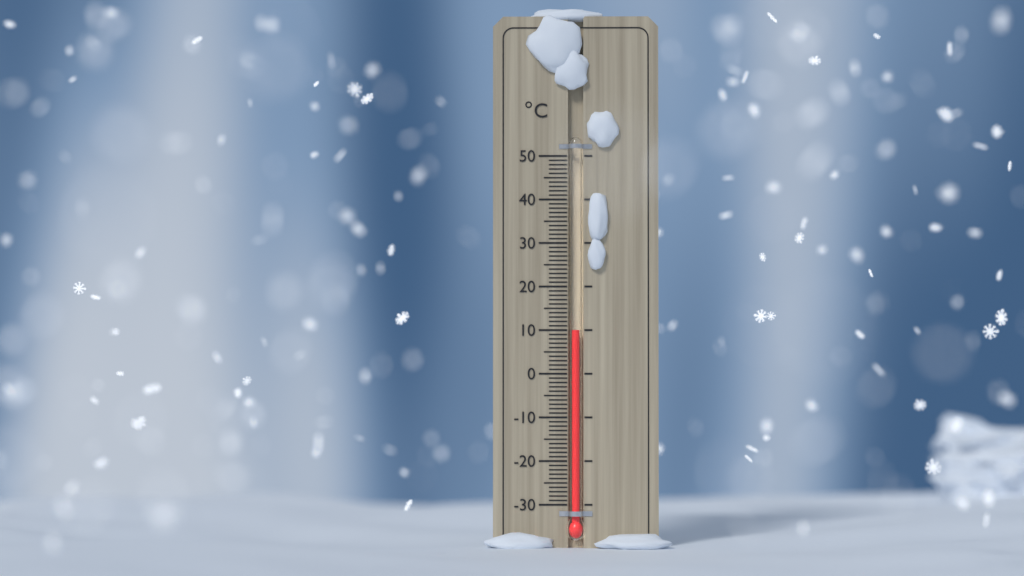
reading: 10 °C
